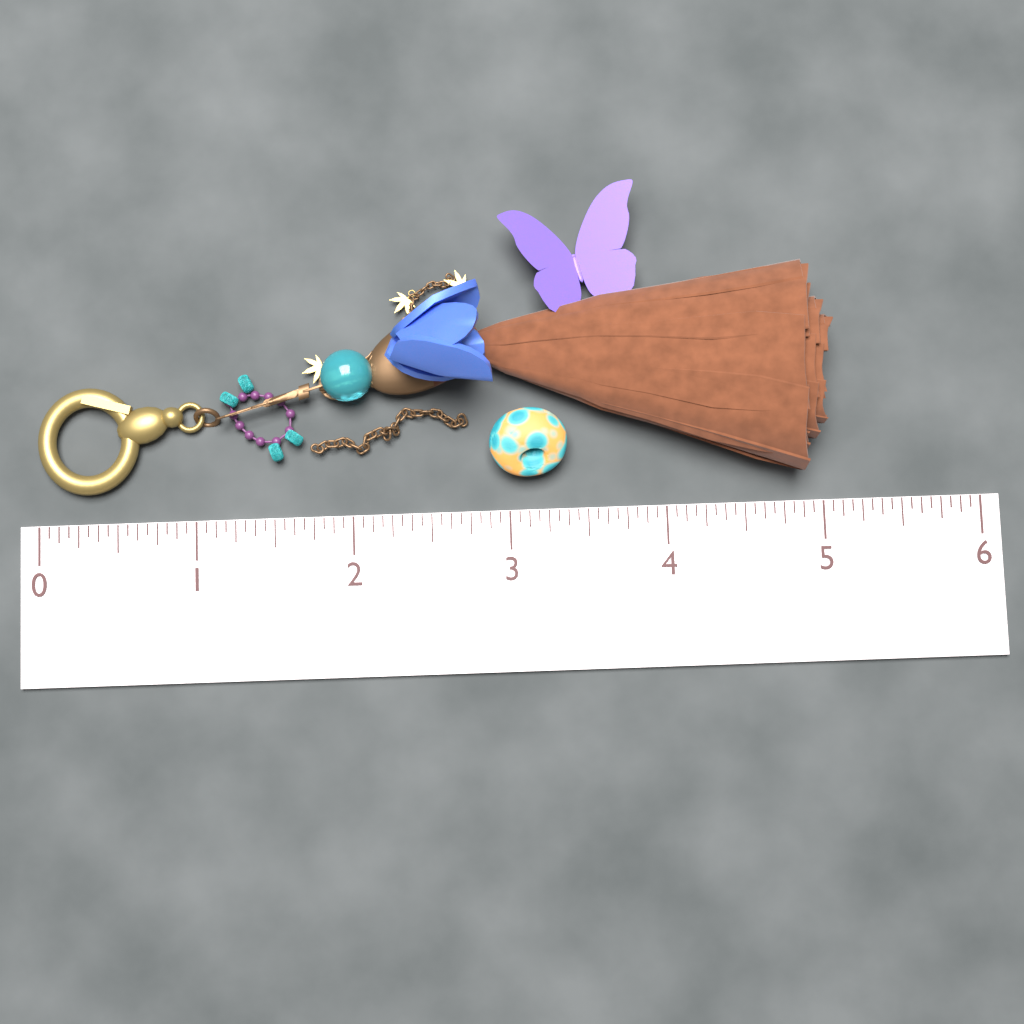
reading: 5.0625 (no unit)
